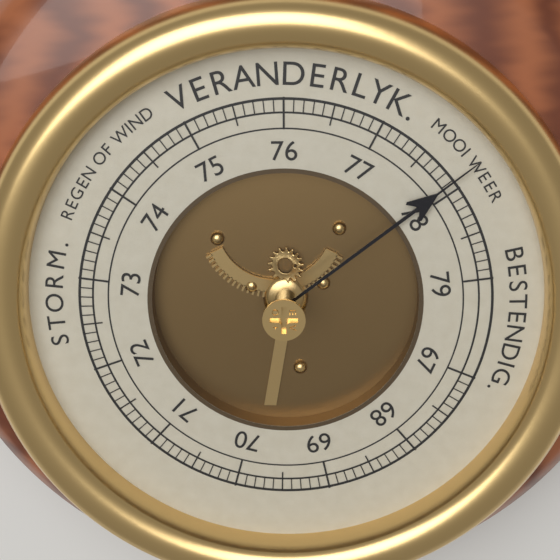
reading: 77.9 (no unit)
